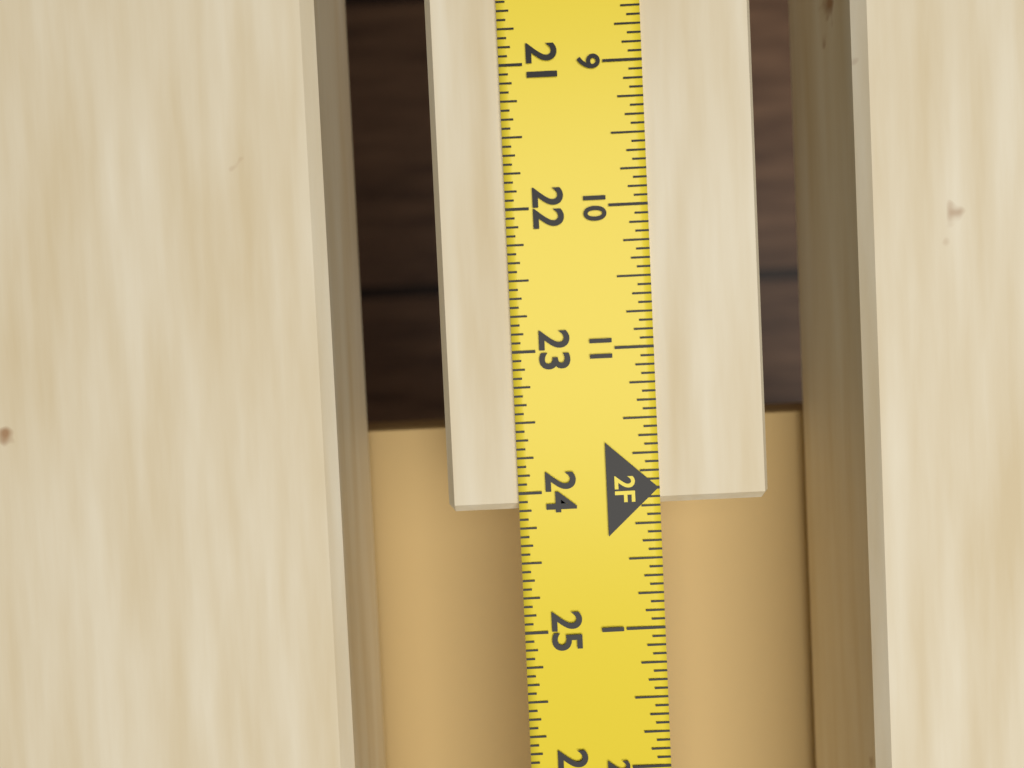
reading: 24.1250 in
